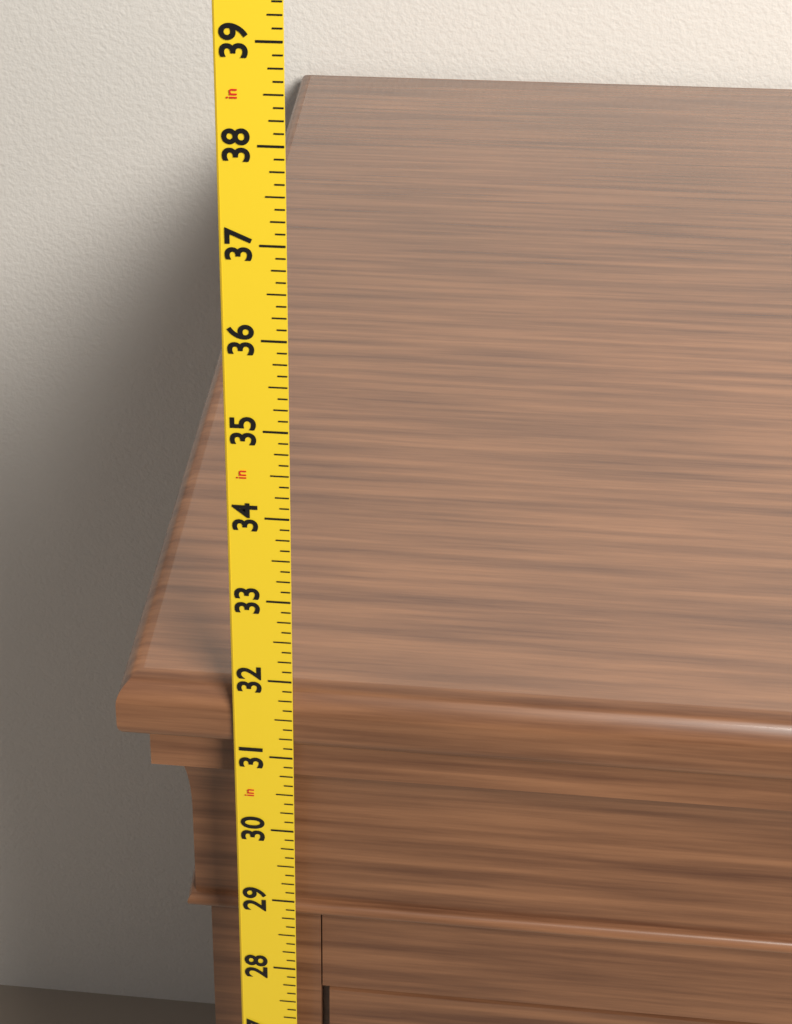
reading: 31.750 in
